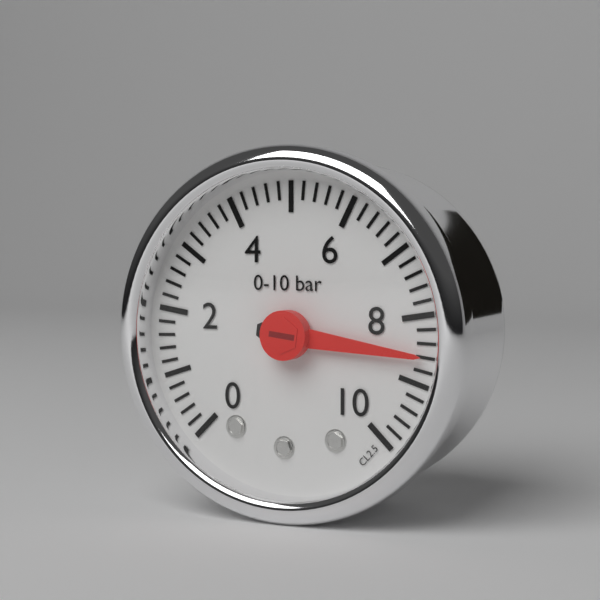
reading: 8.6 bar
